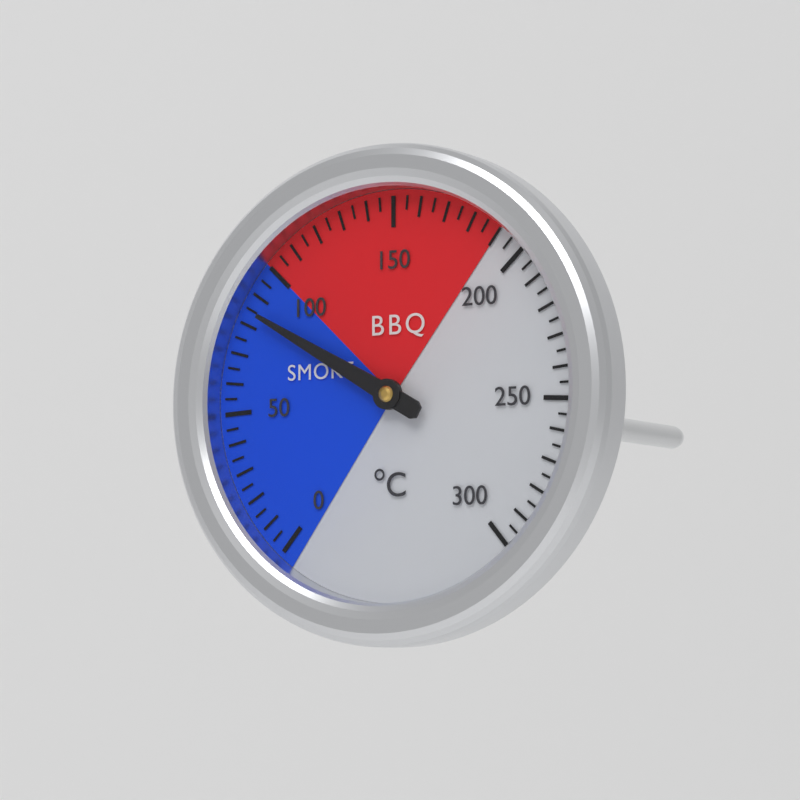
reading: 85 °C
